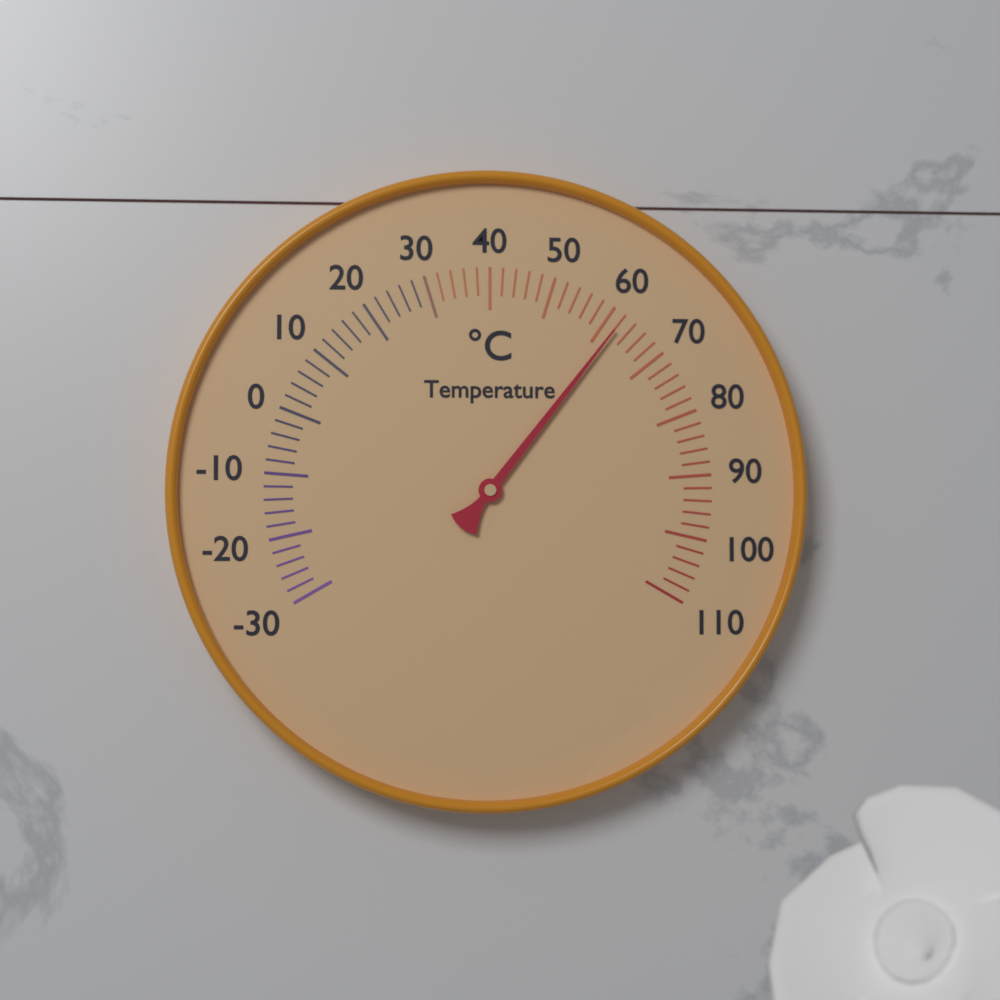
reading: 62 °C
